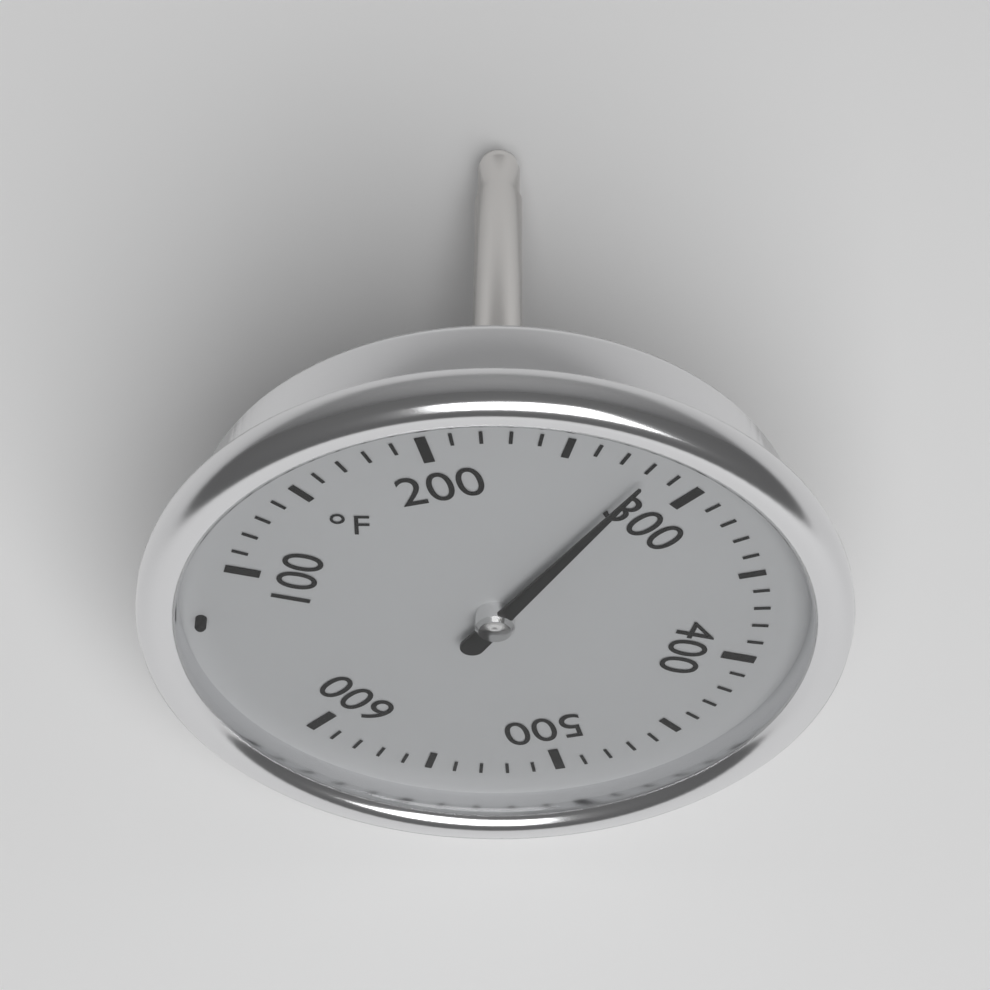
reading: 280 °F
